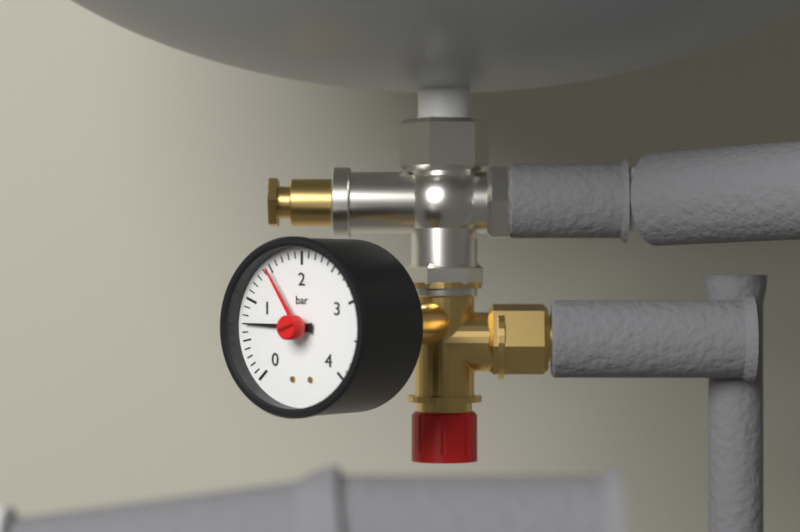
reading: 0.7 bar
